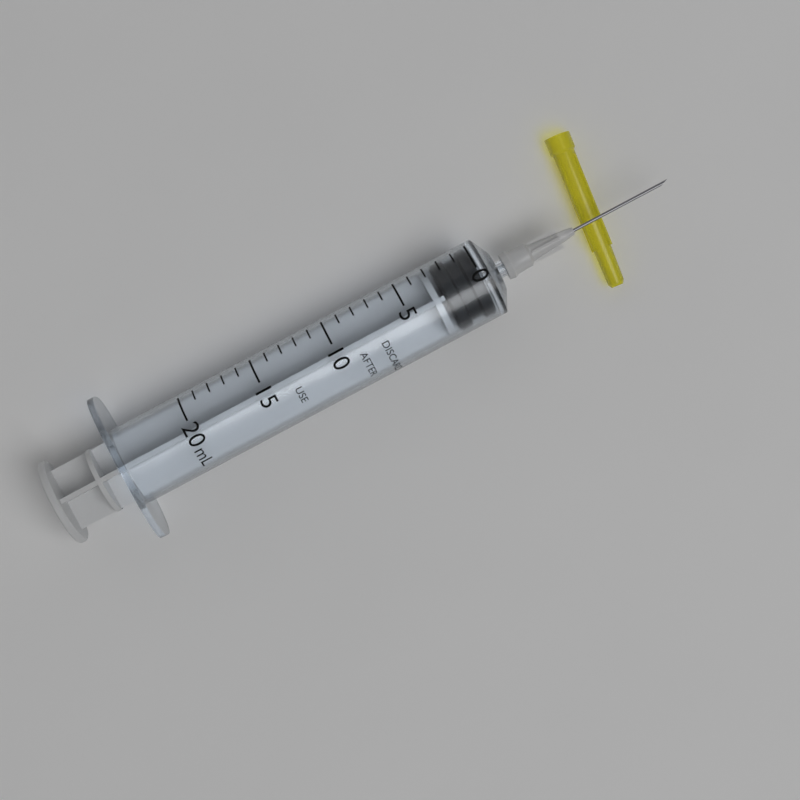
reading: 0 mL
